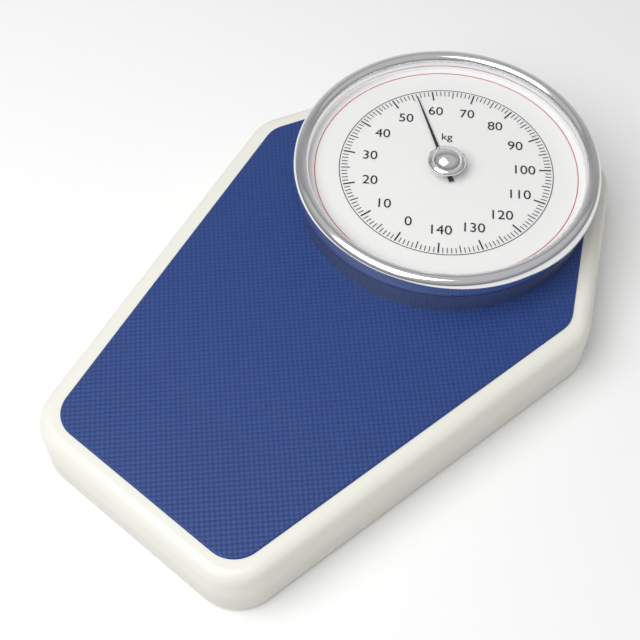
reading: 56 kg
